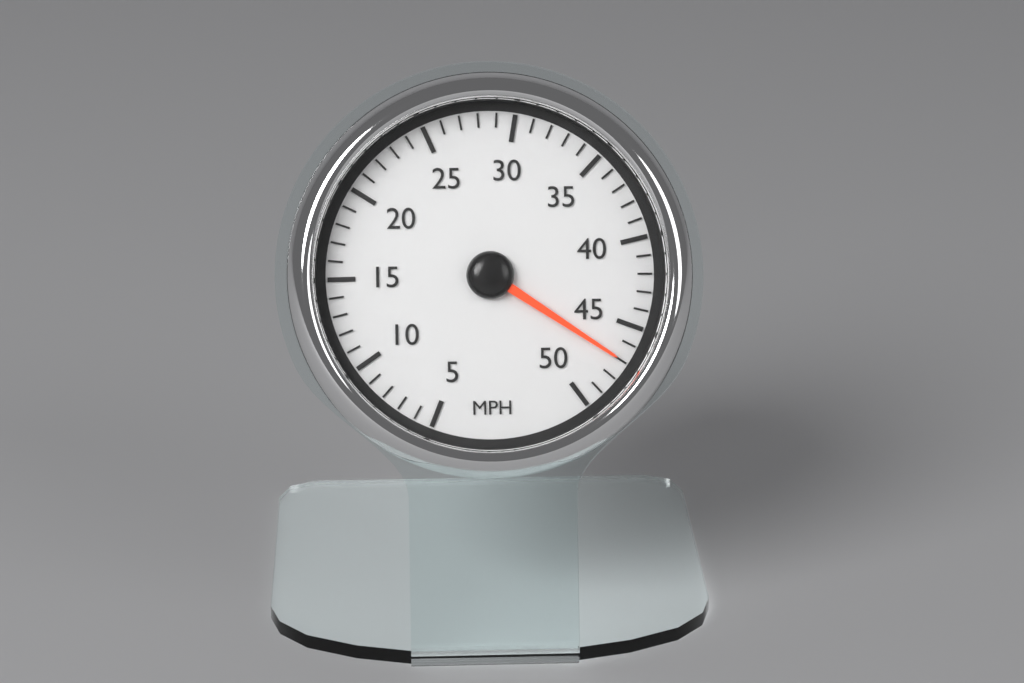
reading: 47 MPH
